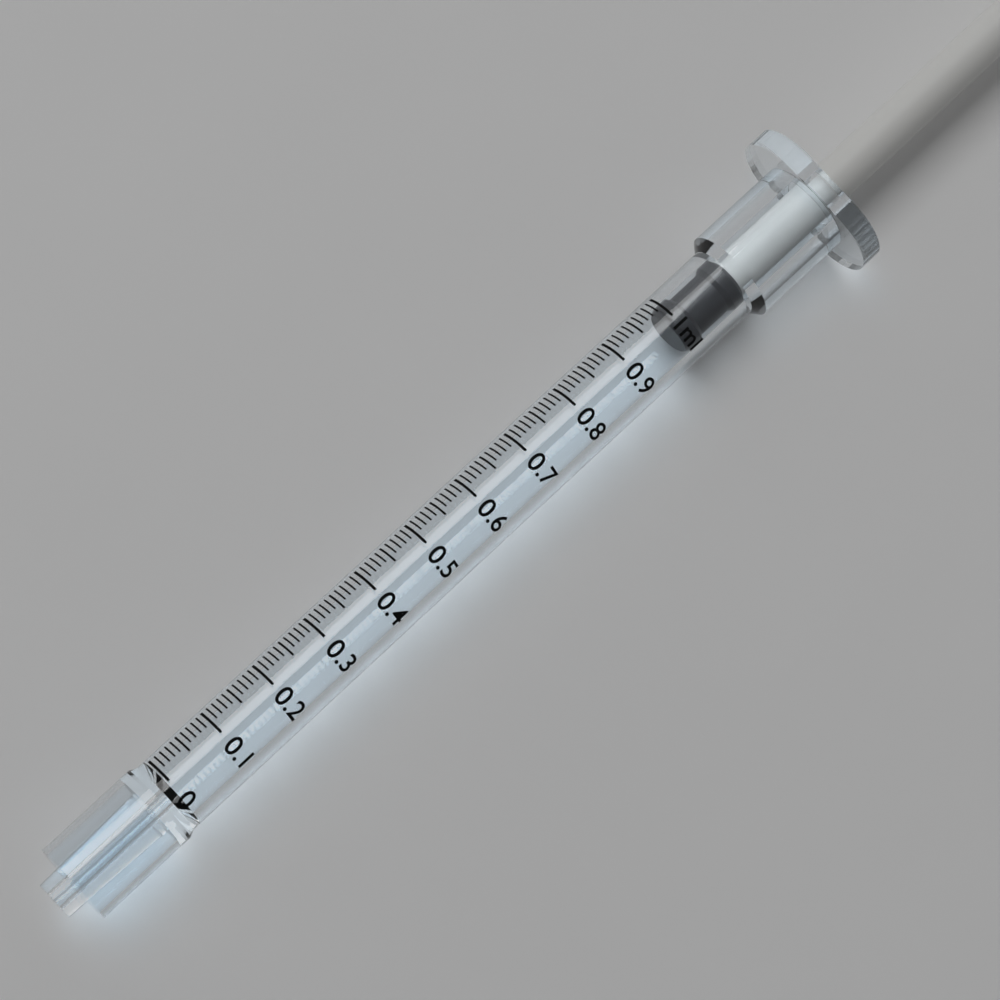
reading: 0.99 ml
